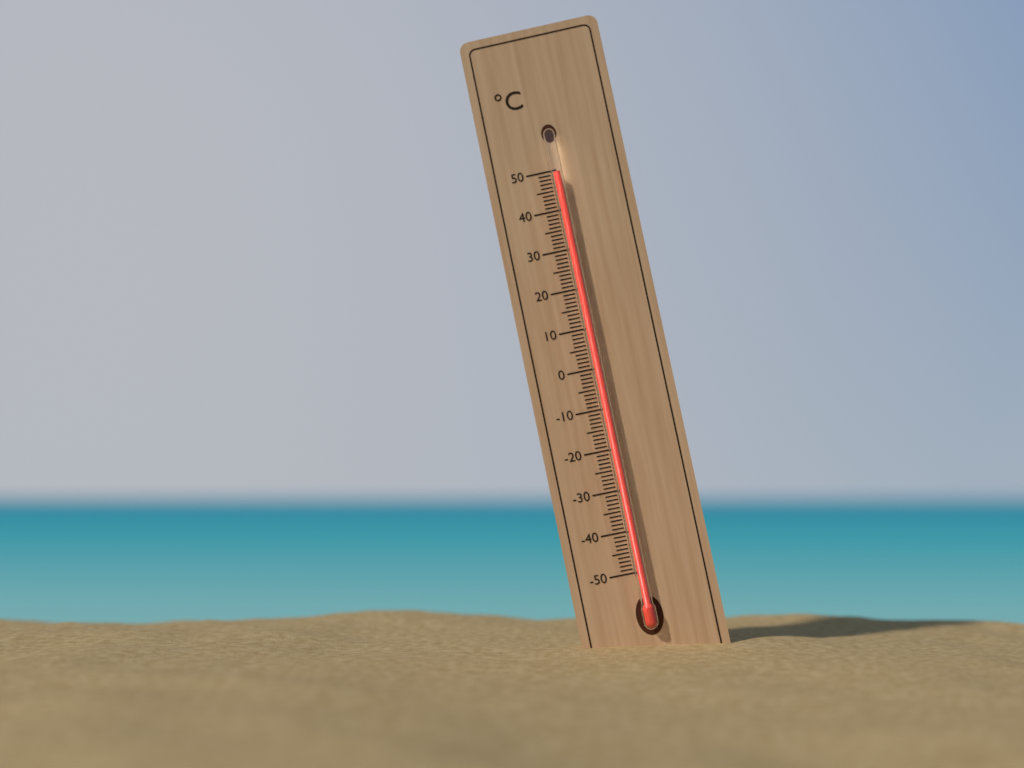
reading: 49 °C
